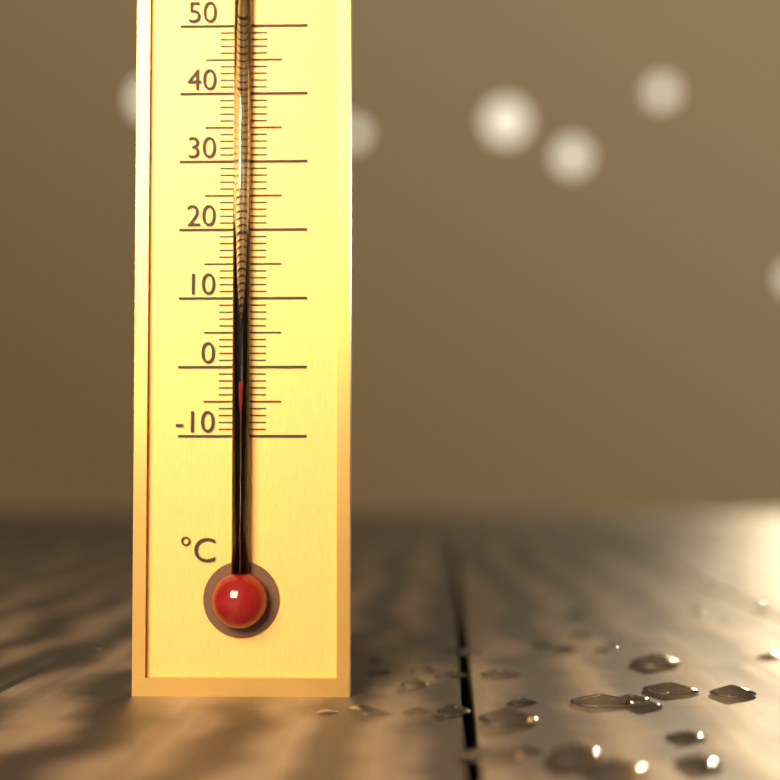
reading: -2 °C
